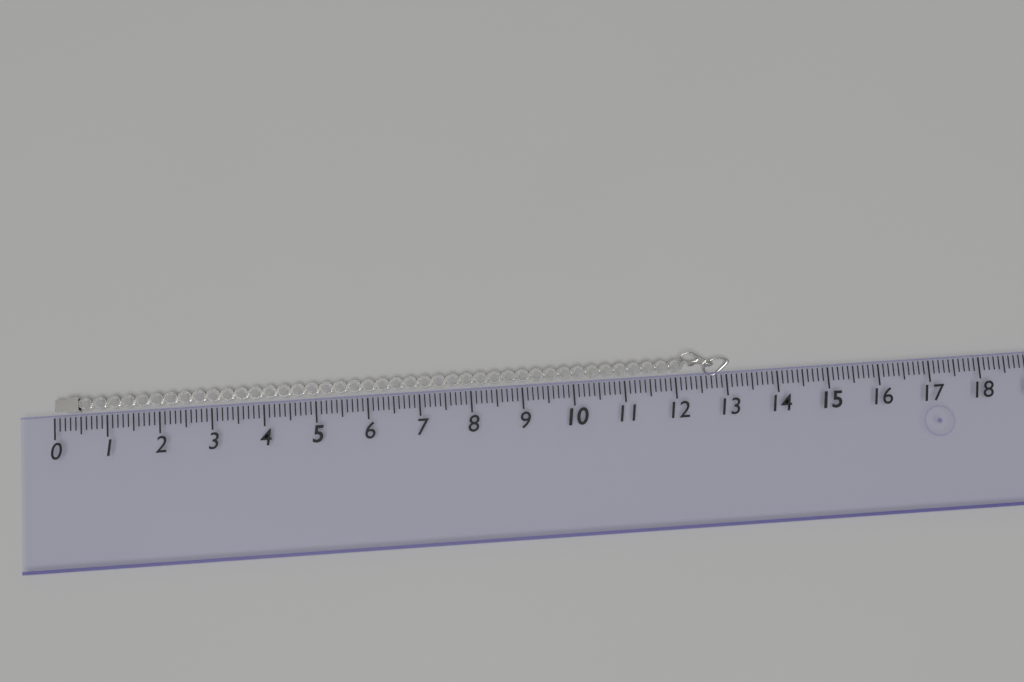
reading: 13.1 (no unit)
